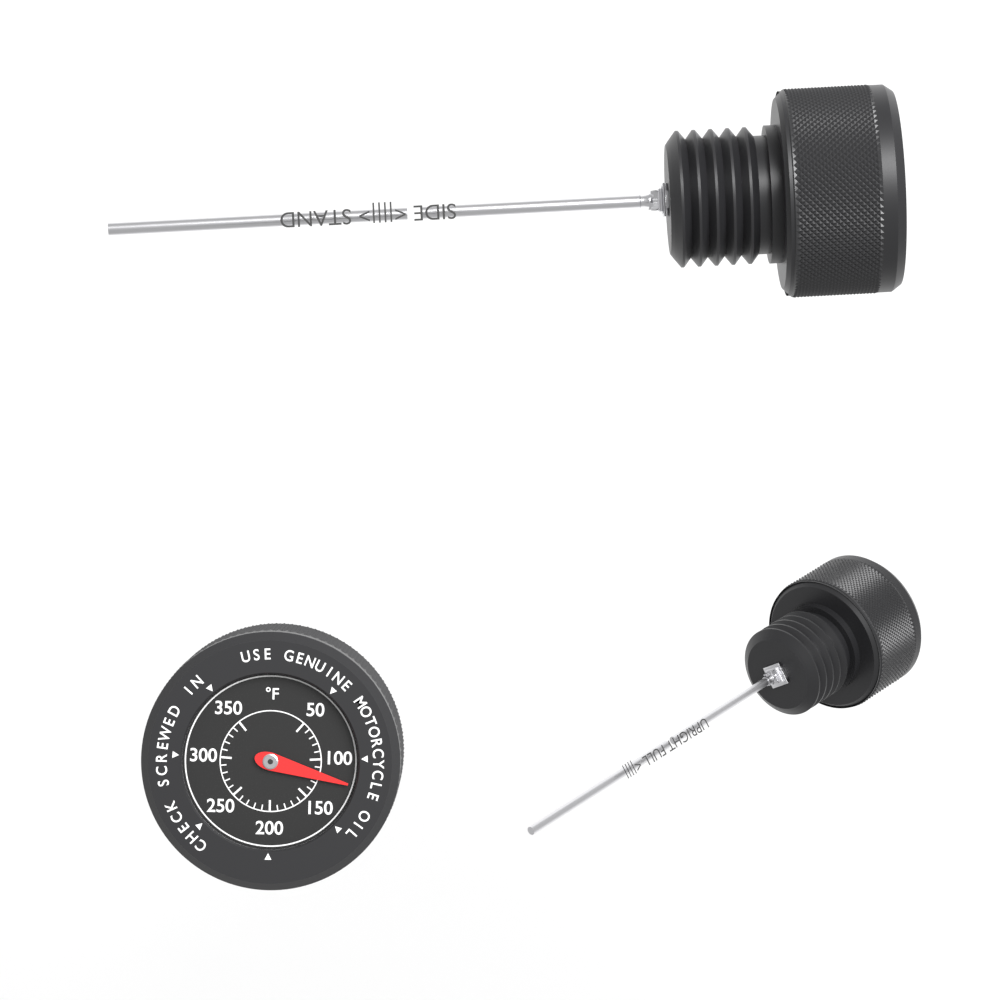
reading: 120 °F
